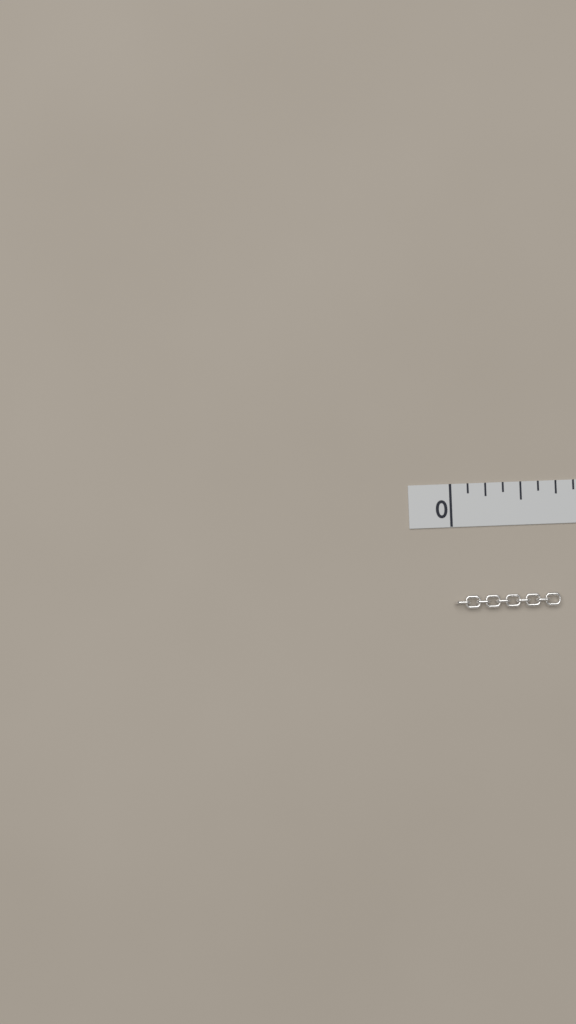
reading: 0.750 in
